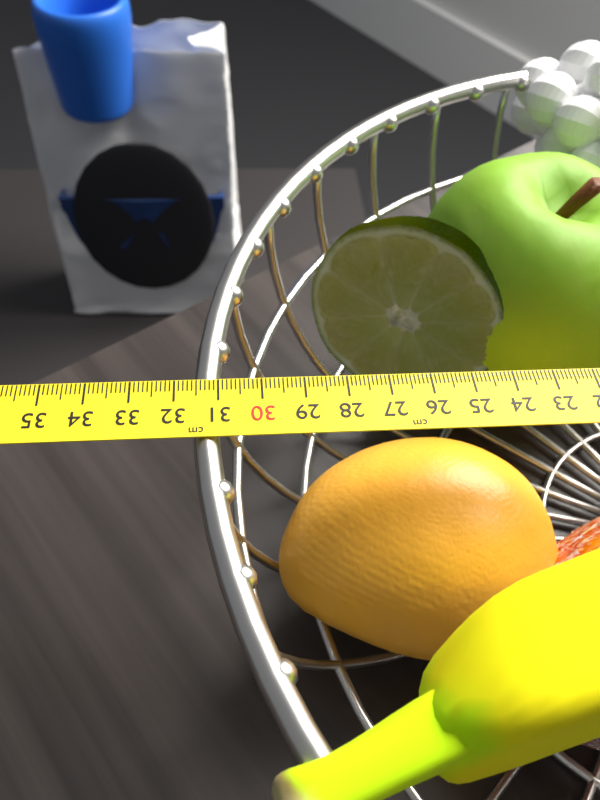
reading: 31.6 cm
